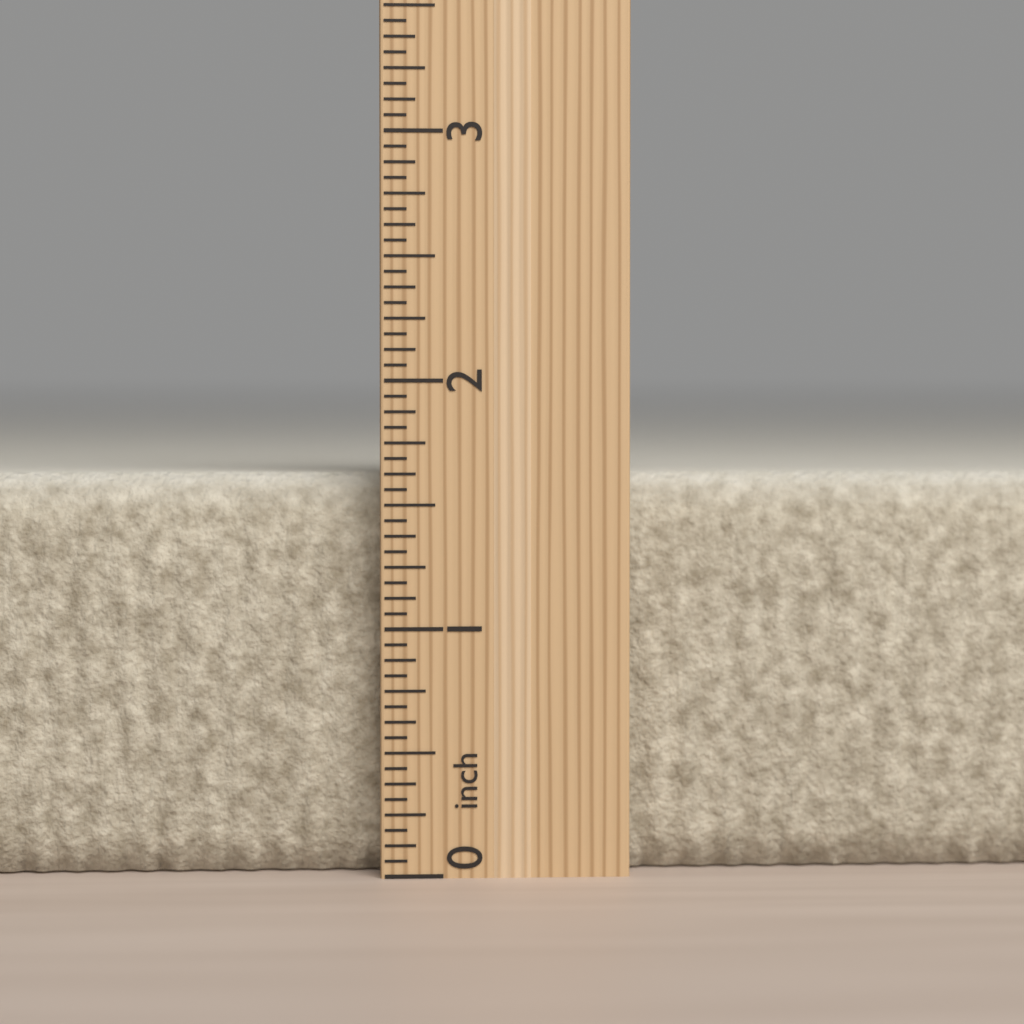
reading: 1.6250 inch
